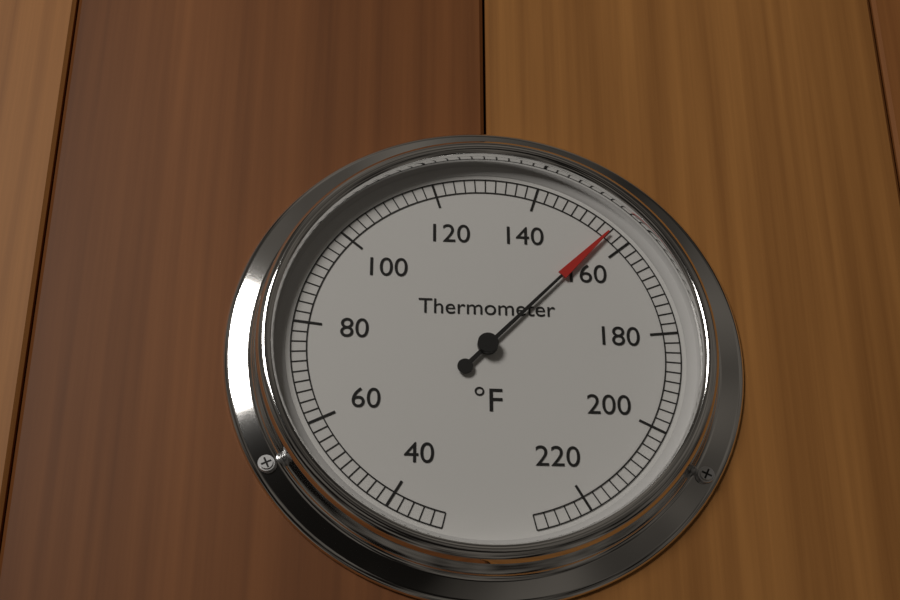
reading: 156 °F
